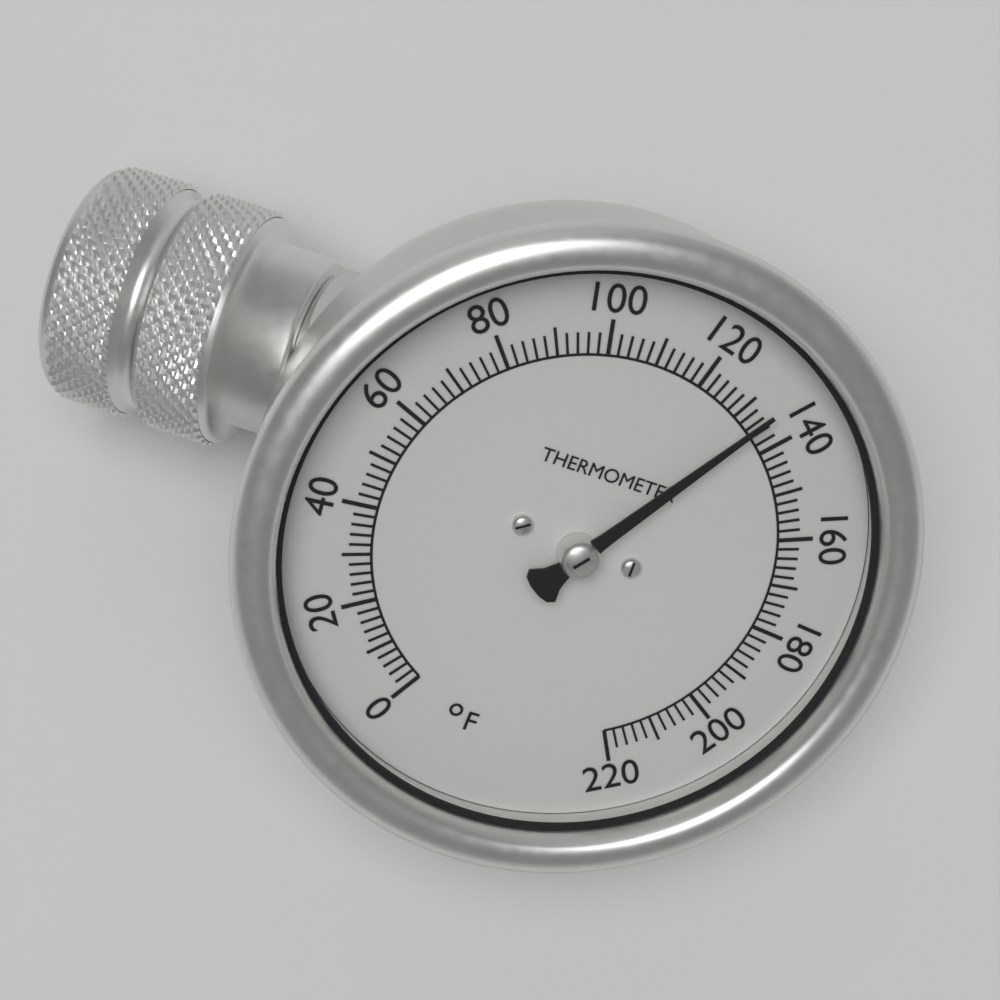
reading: 134 °F
